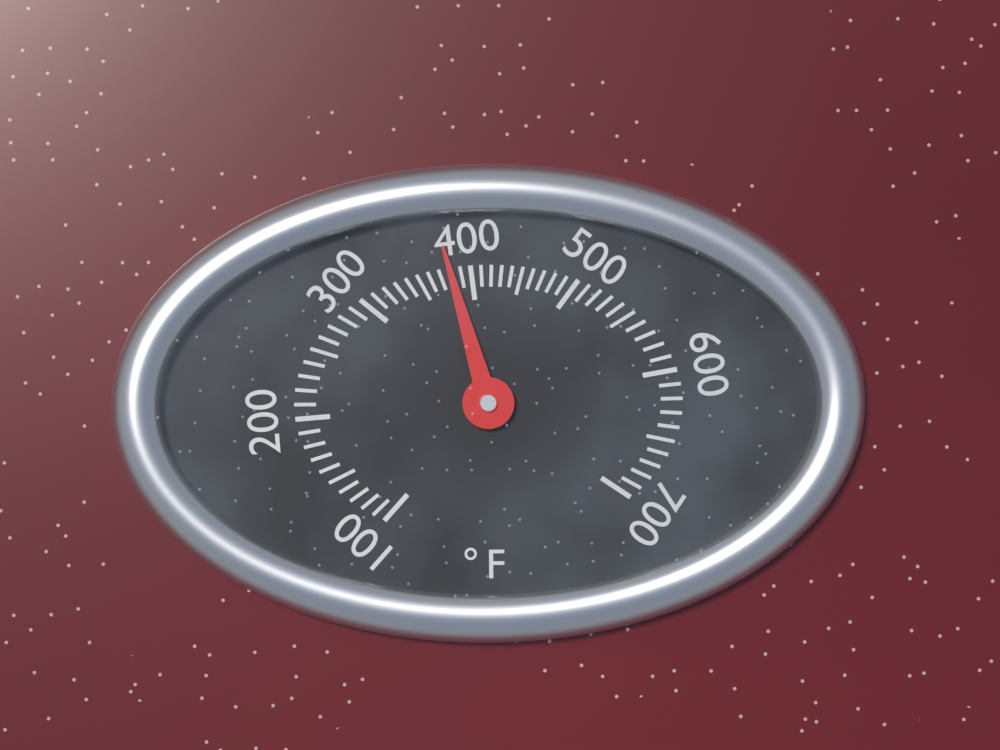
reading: 380 °F
